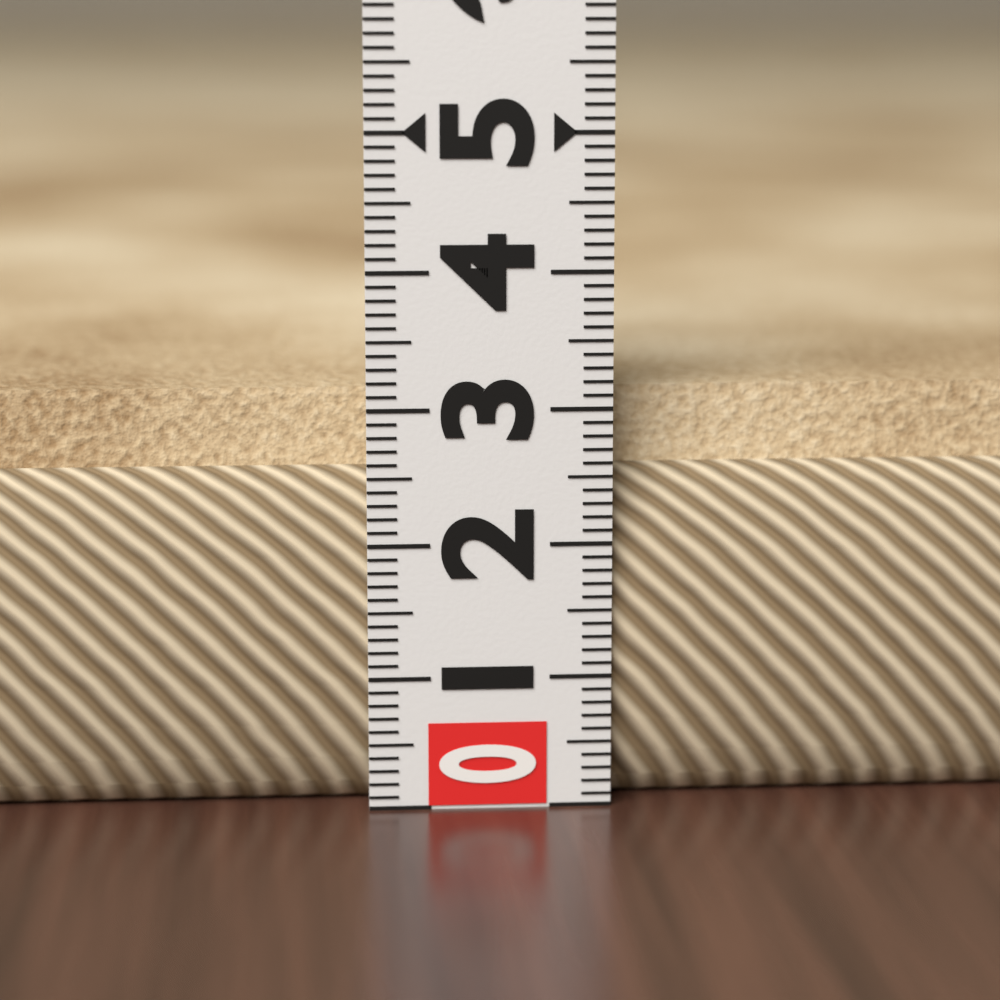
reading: 3.1 (no unit)
